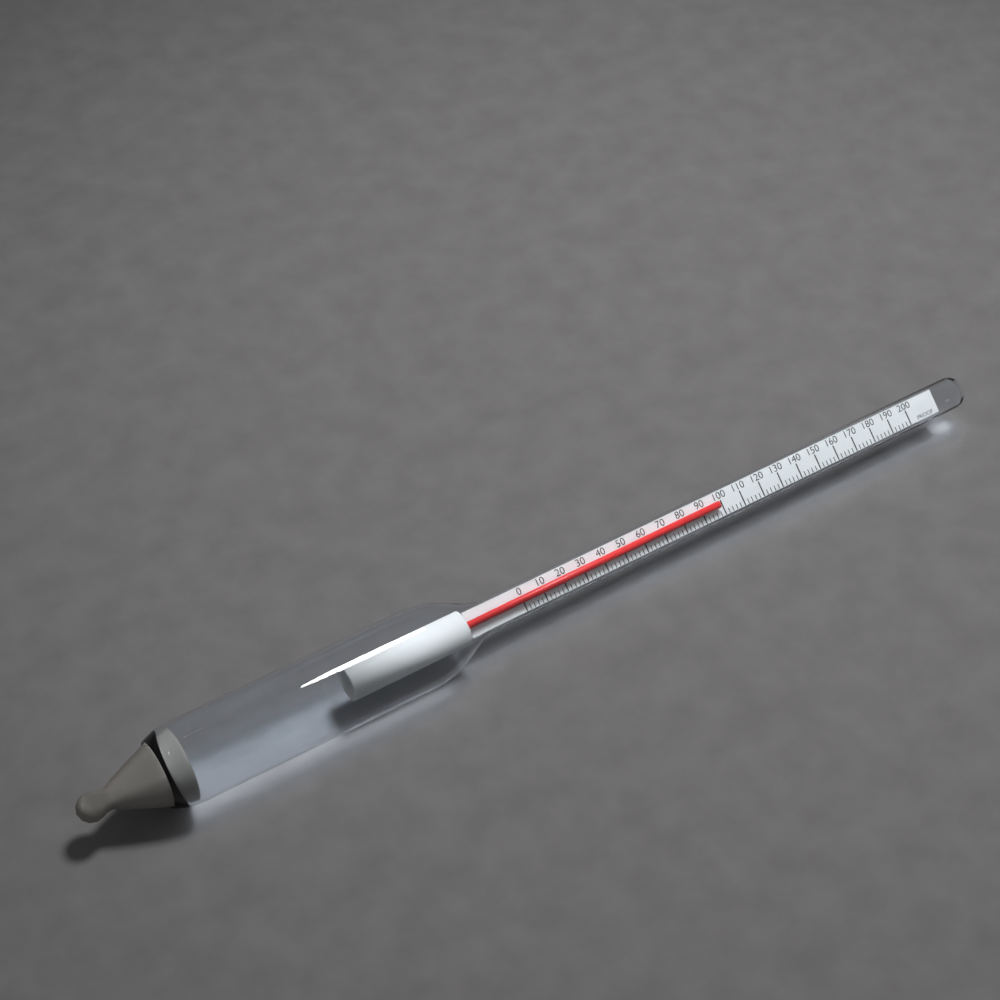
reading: 98 proof
